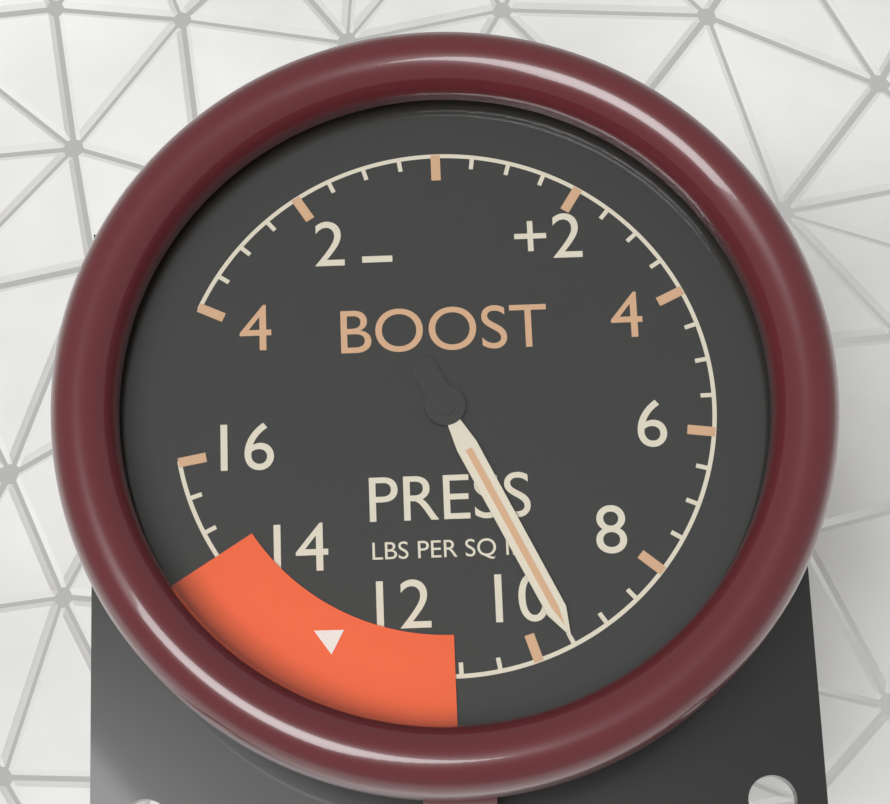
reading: 9.5 psi
